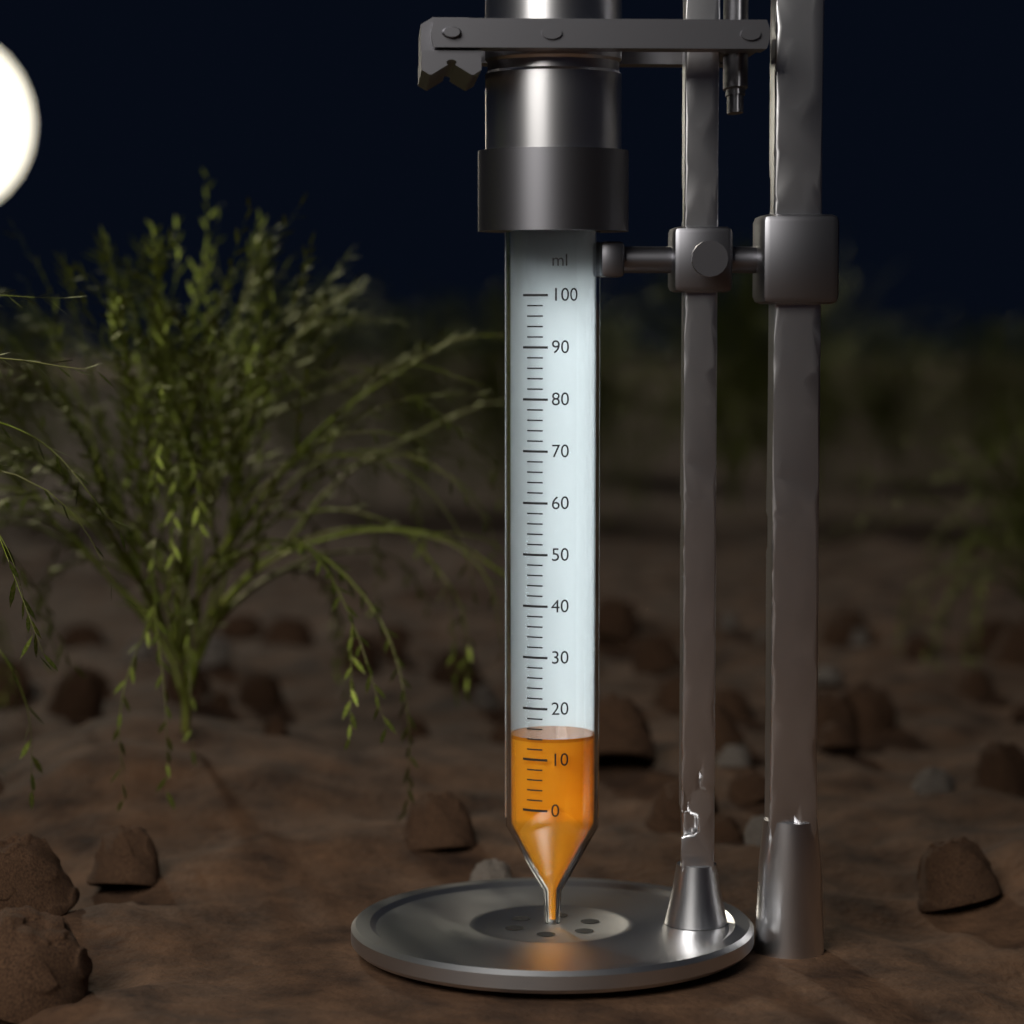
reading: 14 ml
